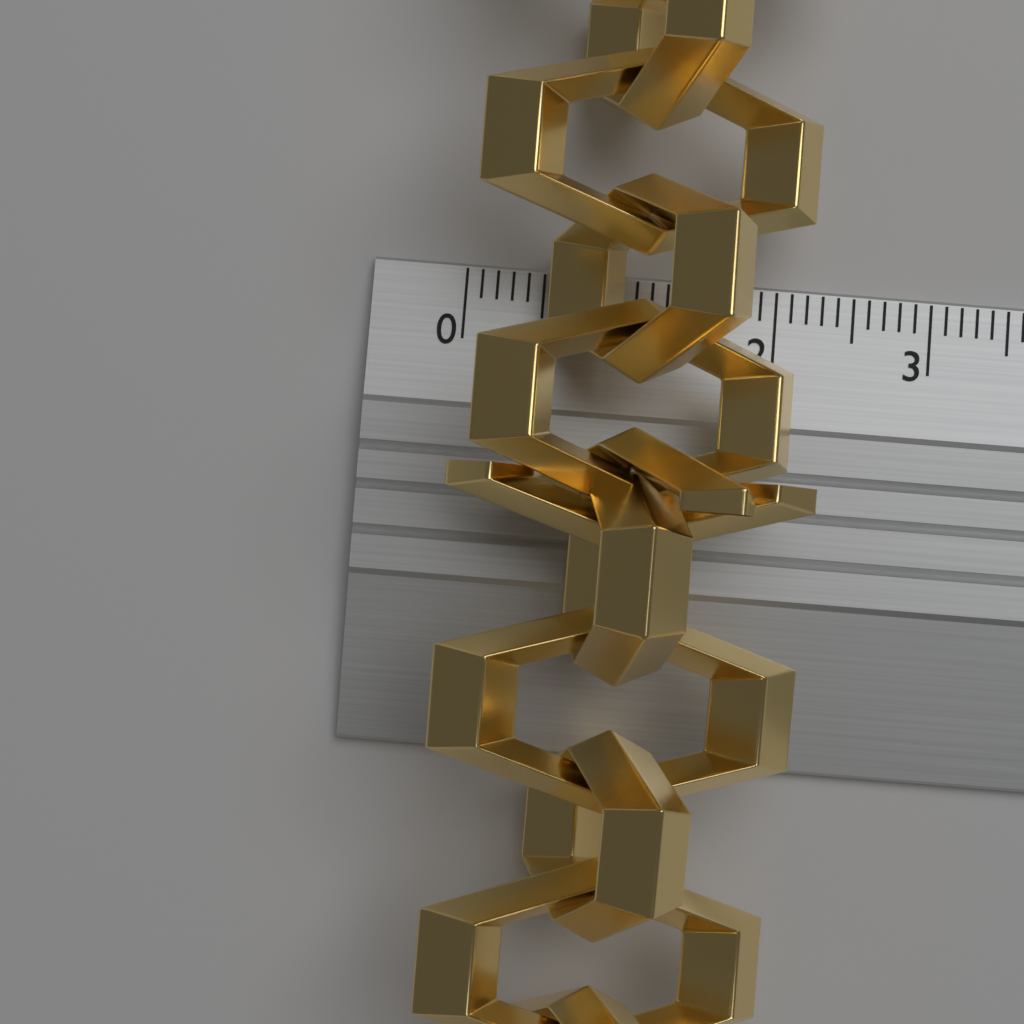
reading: 2.2 cm
